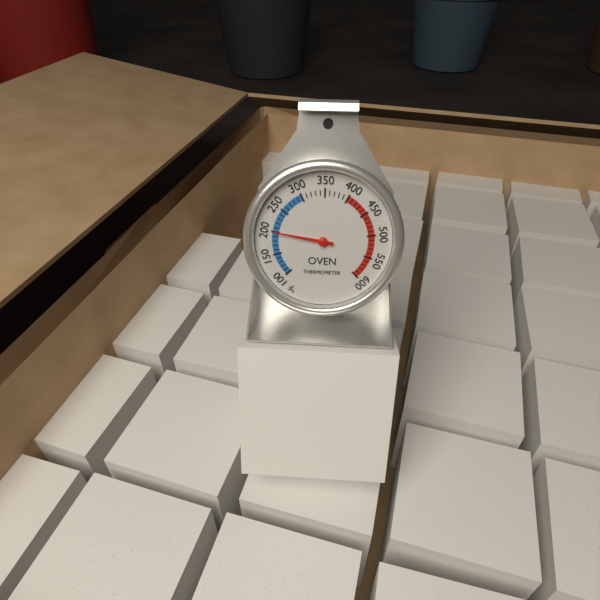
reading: 200 °F
